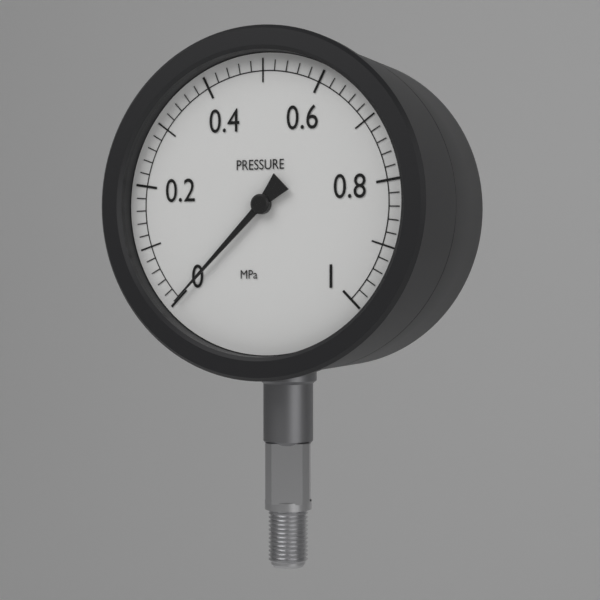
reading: 0.00 MPa
